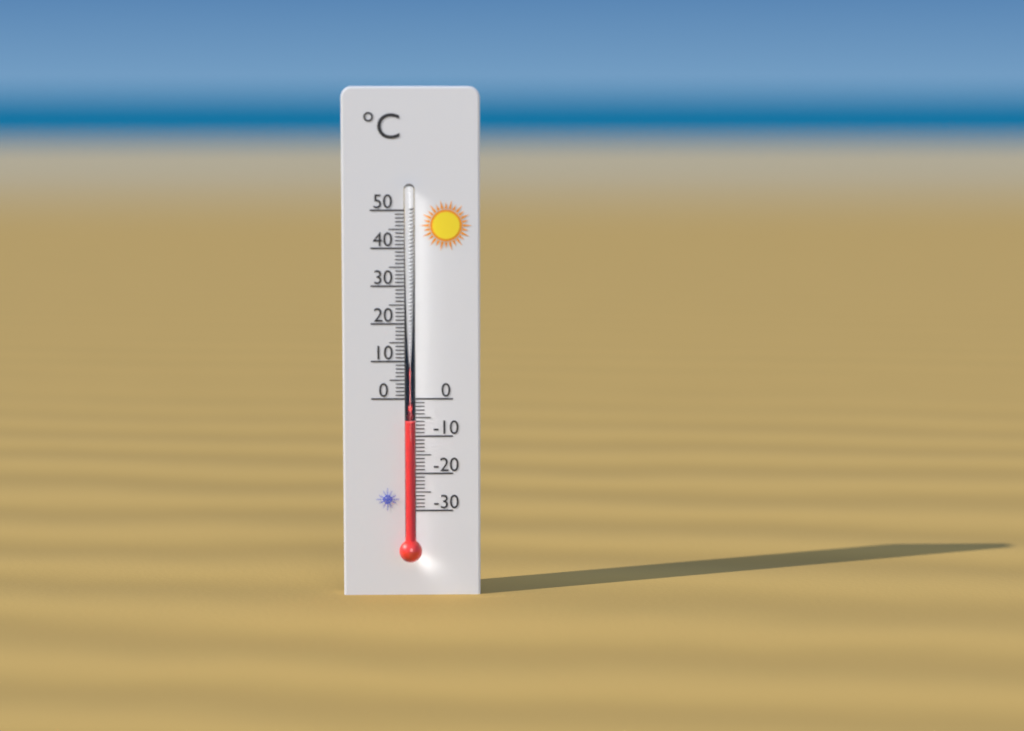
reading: -6 °C
